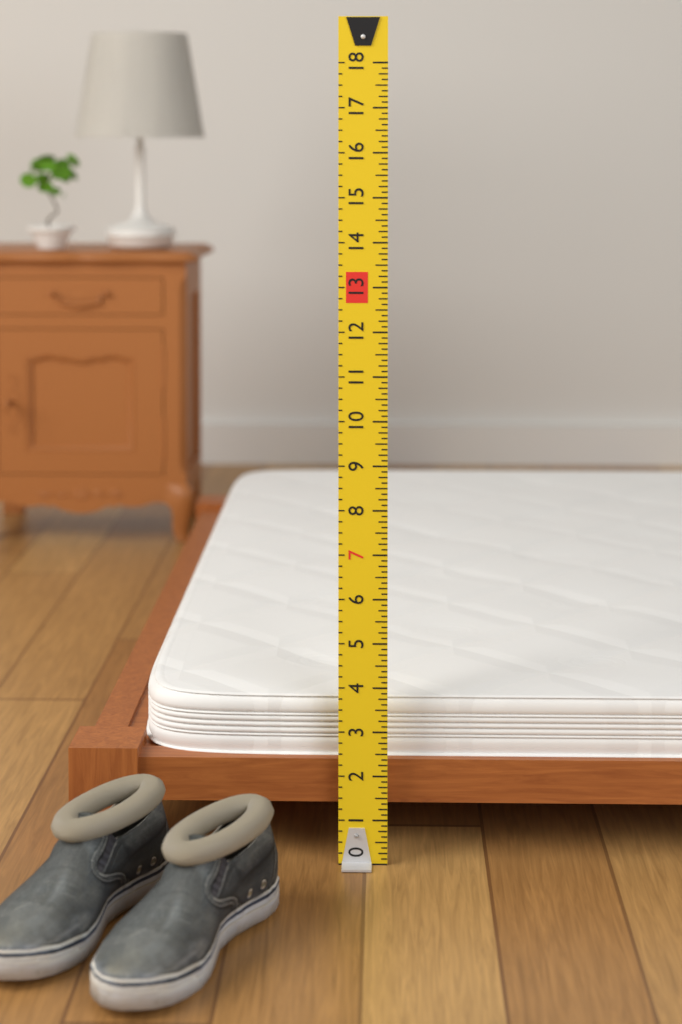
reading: 3.625 (no unit)
